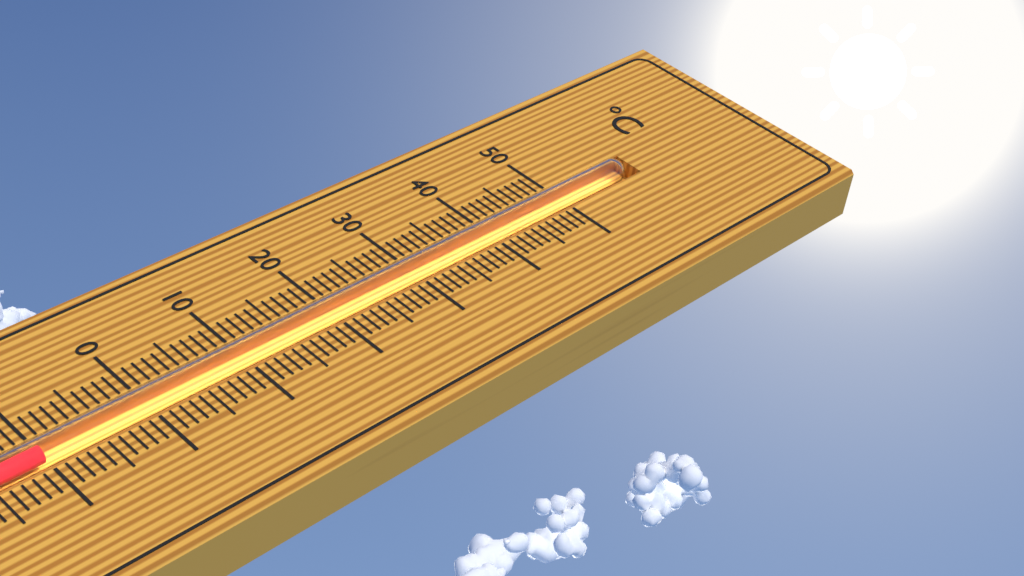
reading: -10 °C
